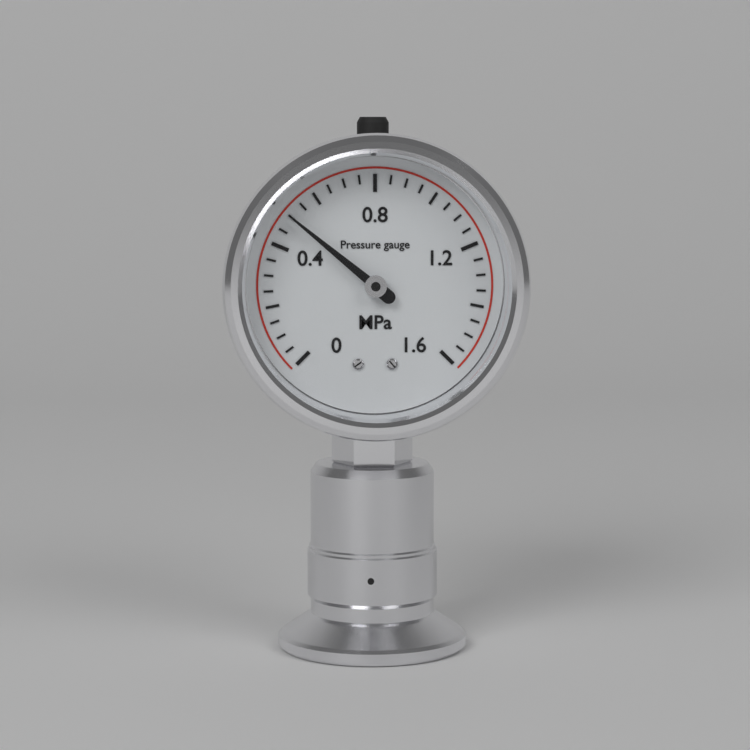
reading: 0.50 MPa
